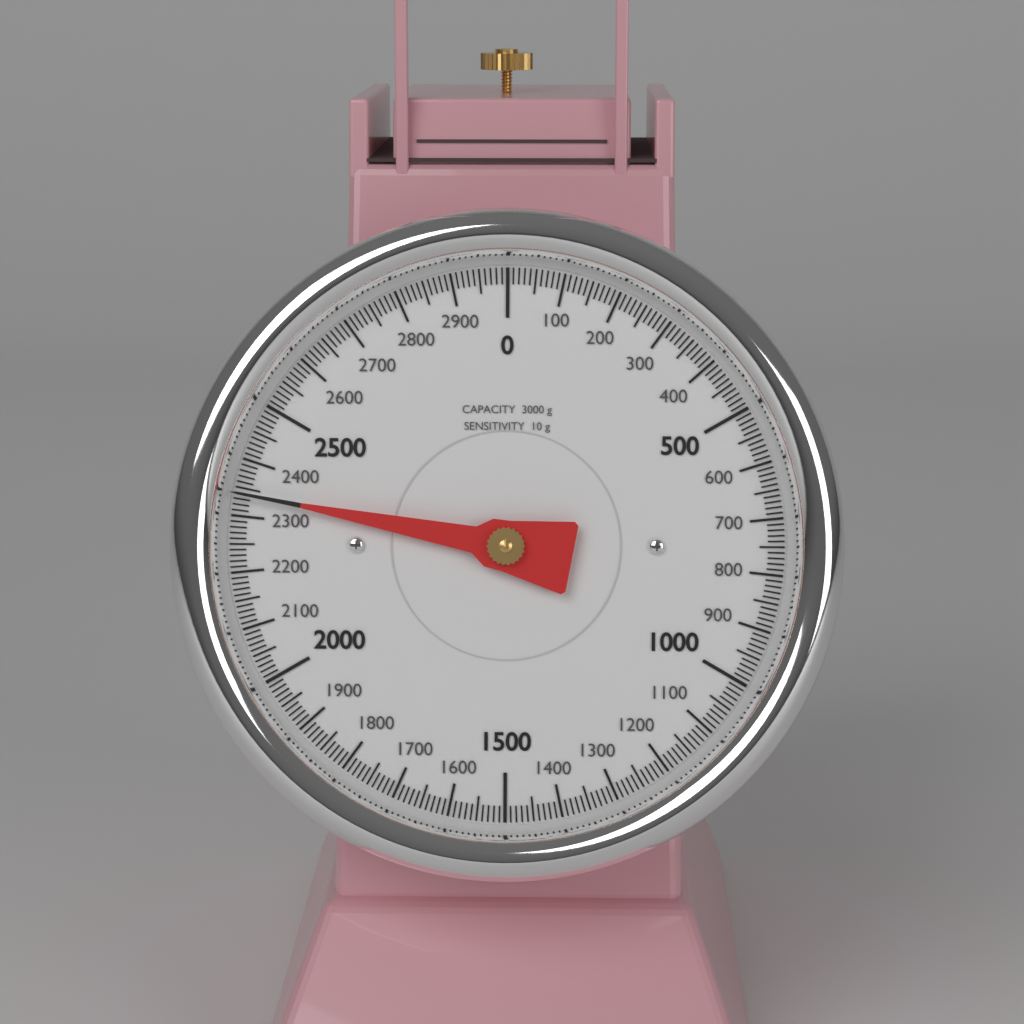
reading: 2340 g
